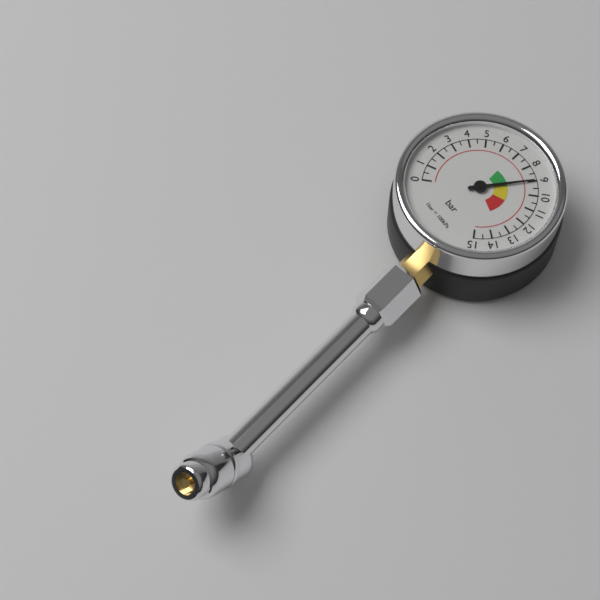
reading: 9.0 bar
